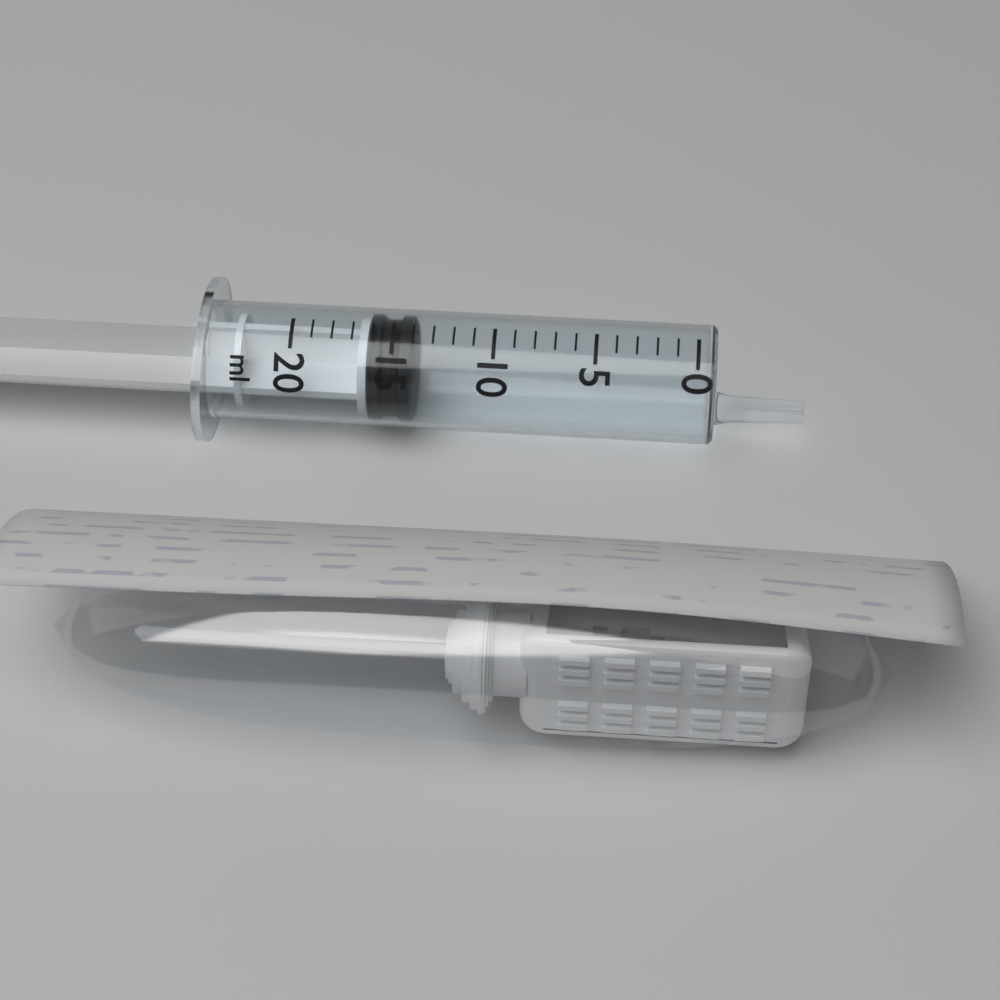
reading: 14 ml
